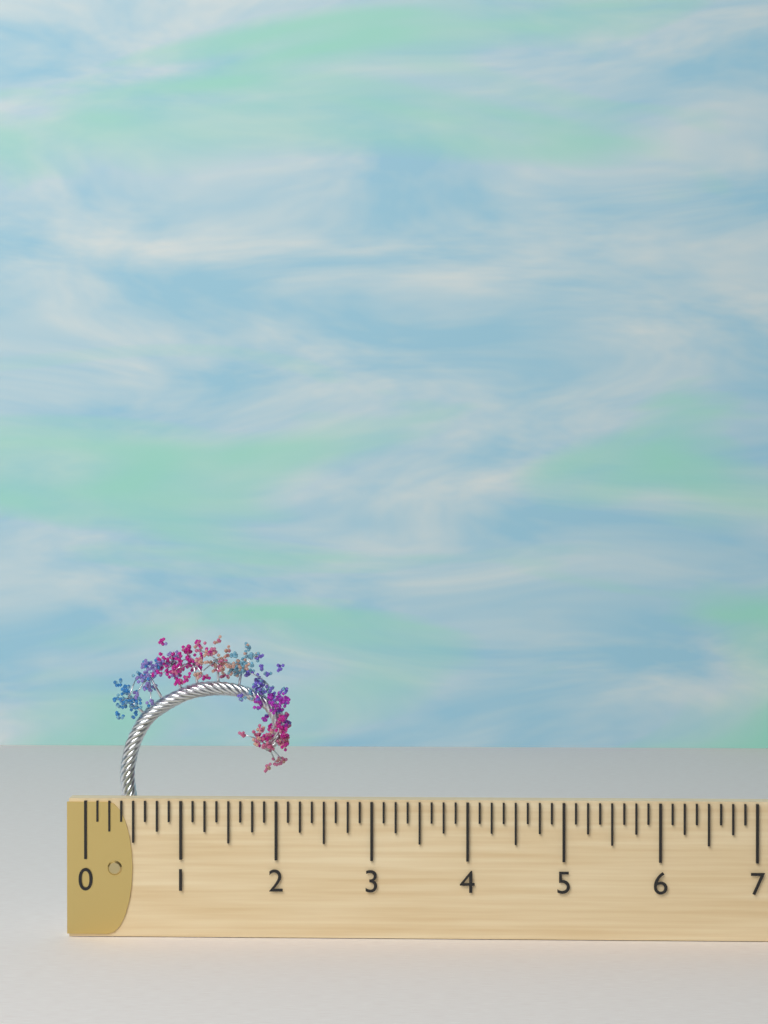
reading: 2.125 (no unit)
